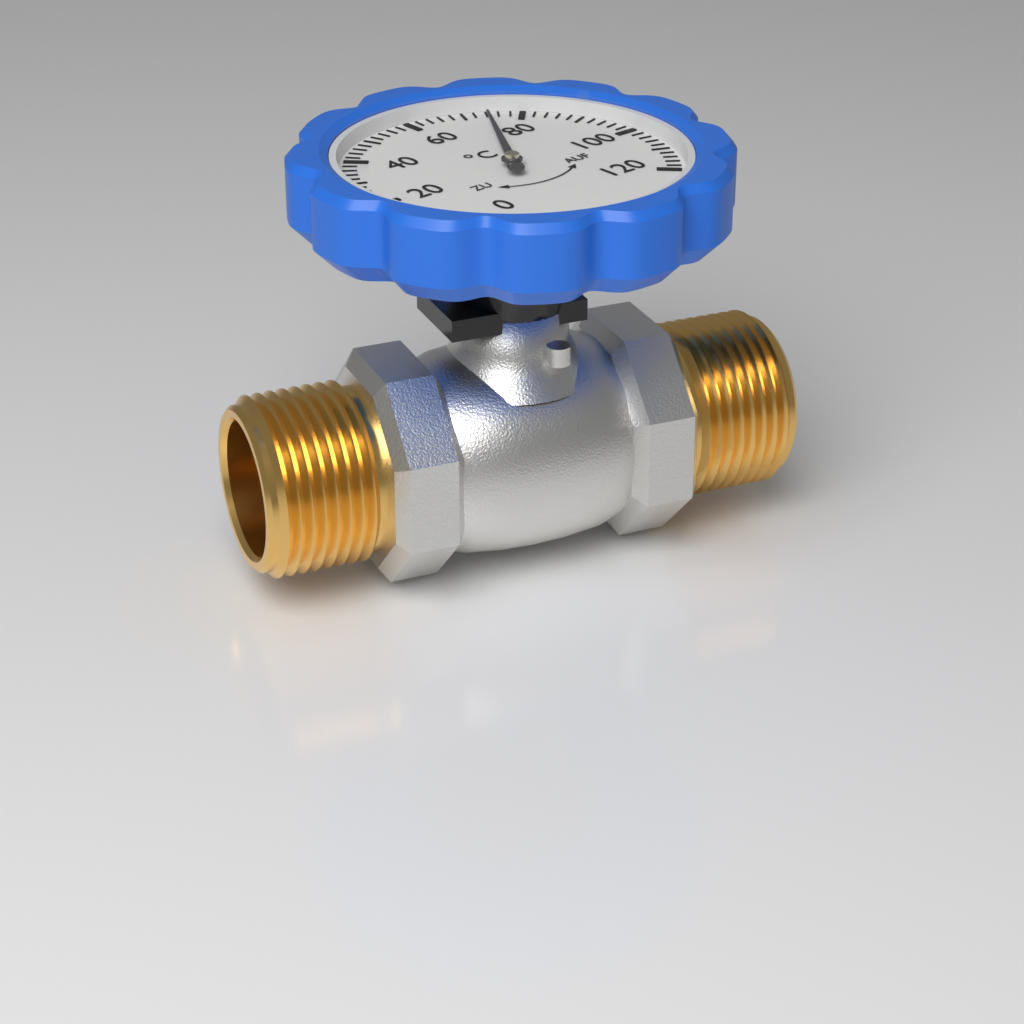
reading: 74 °C
